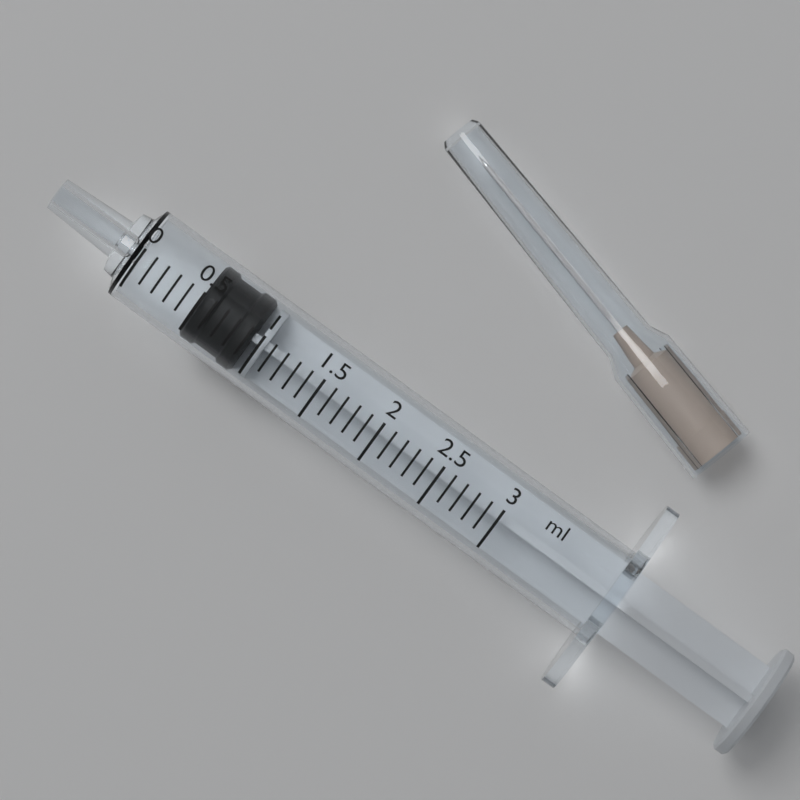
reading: 0.5 ml
